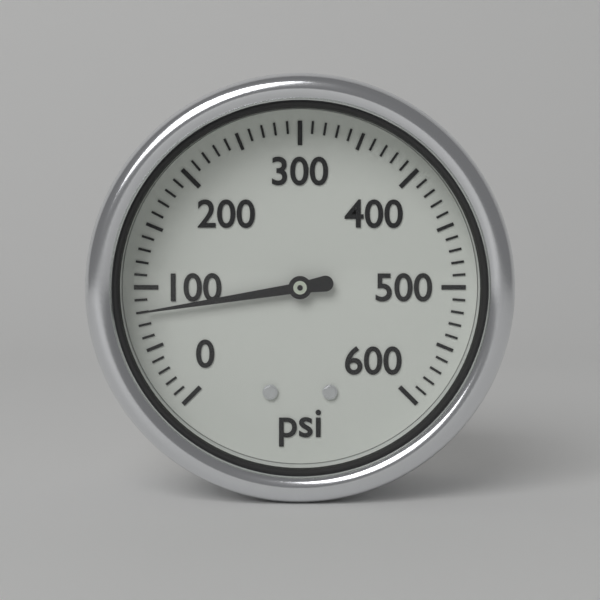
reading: 80 psi
